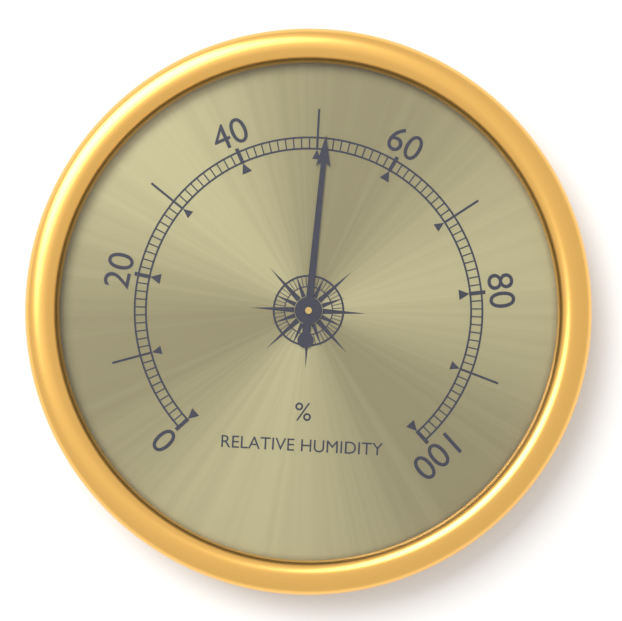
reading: 51 %
